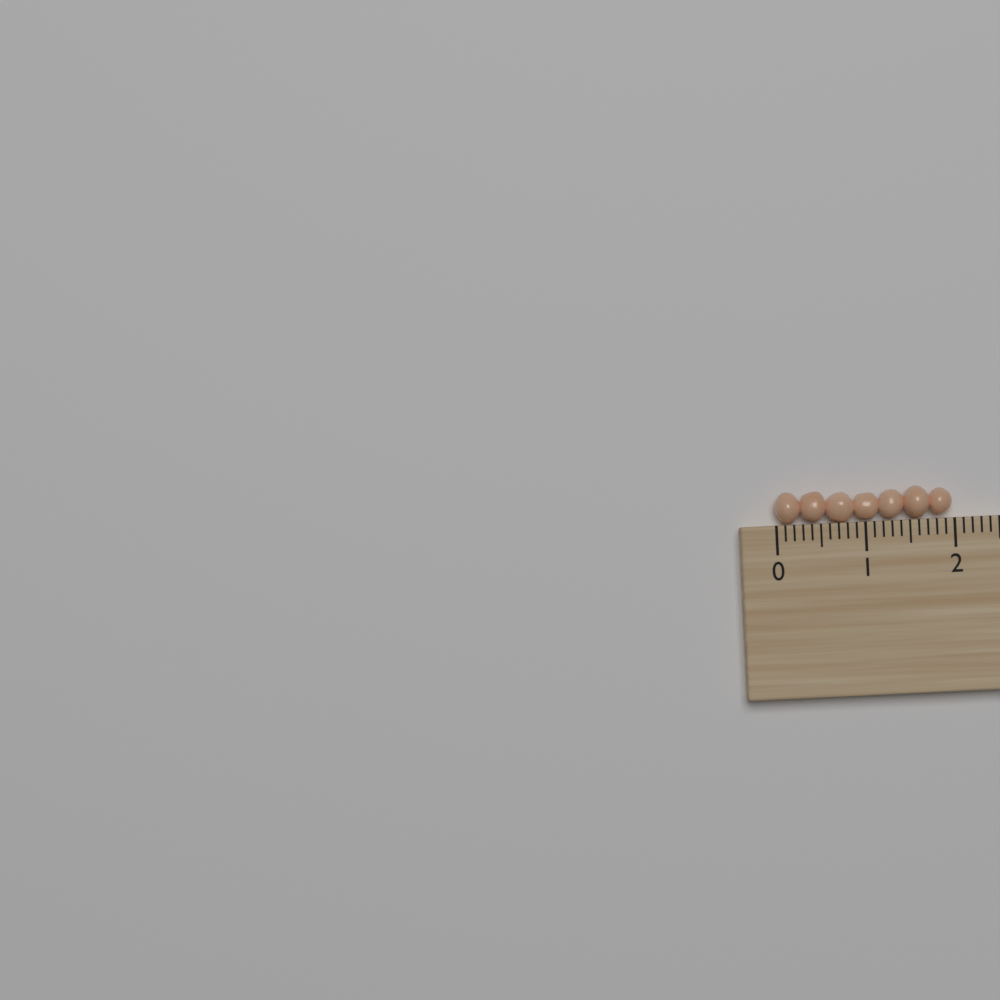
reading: 2.0 (no unit)
